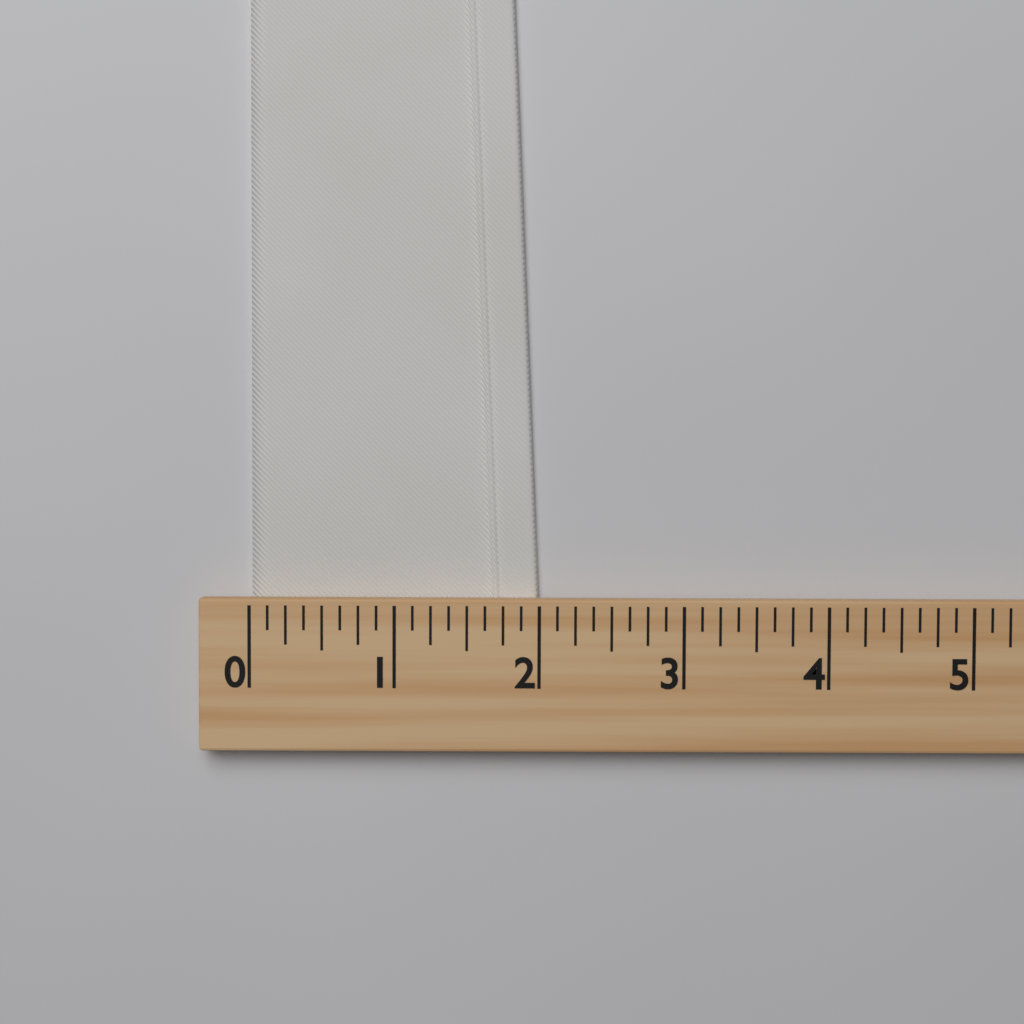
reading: 2.000 (no unit)
